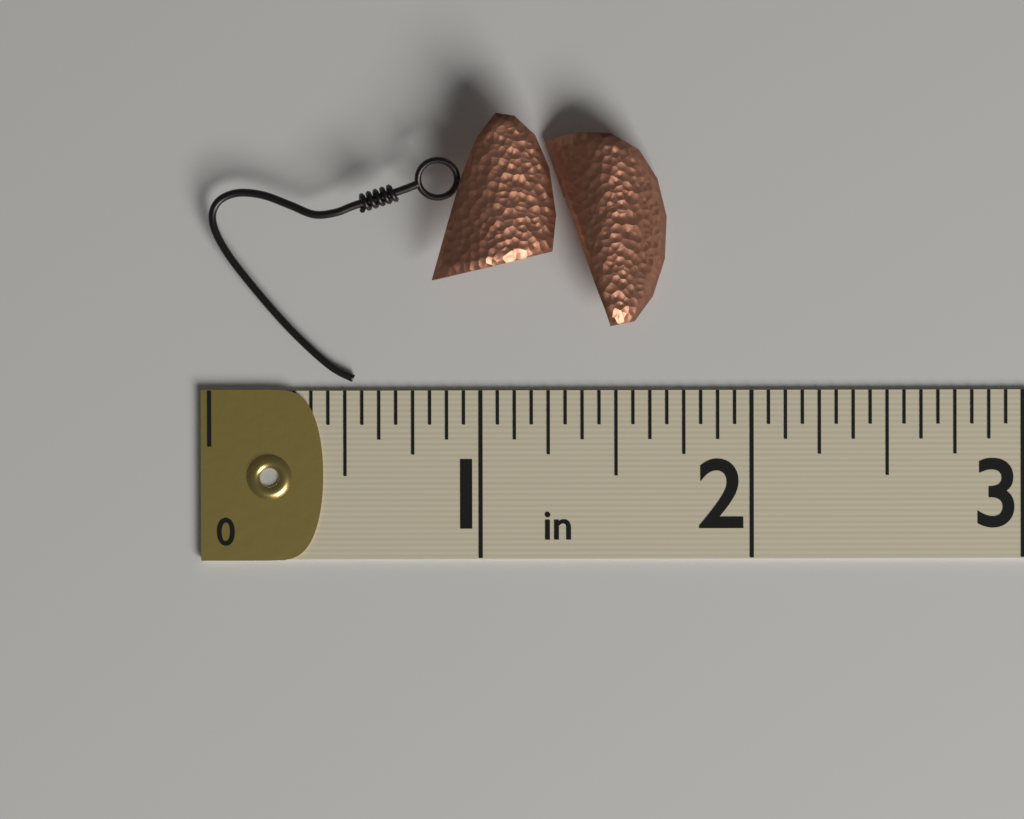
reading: 1.6875 in
